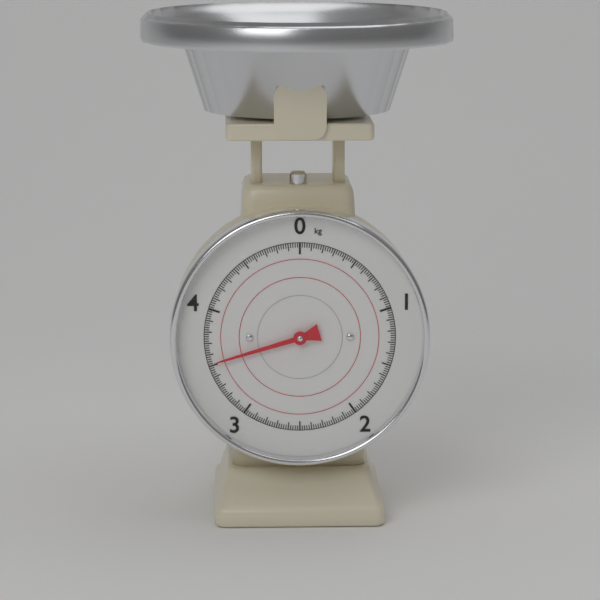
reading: 3.52 kg
